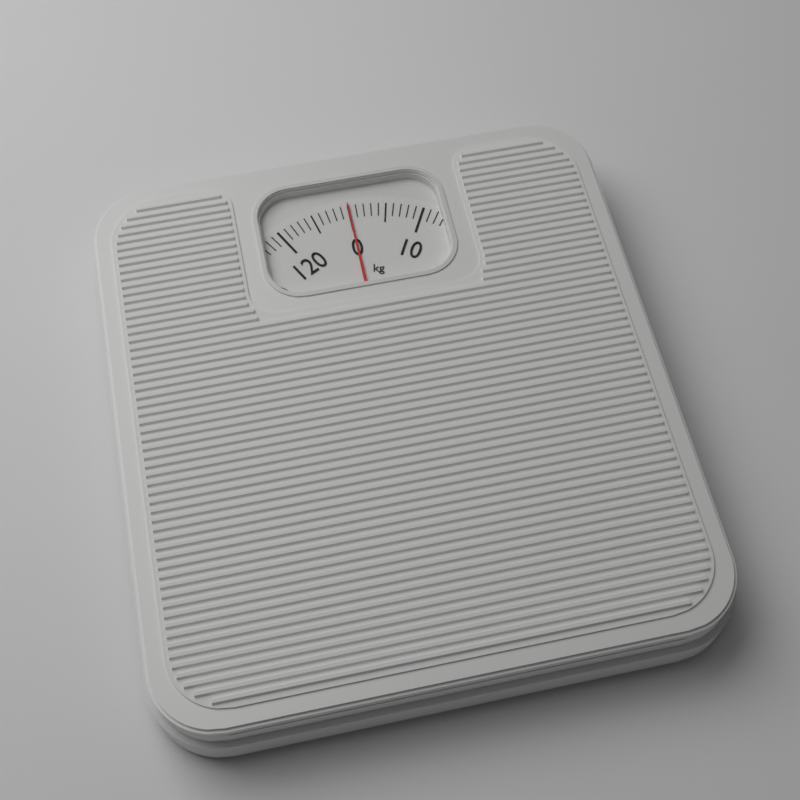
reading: 0 kg
